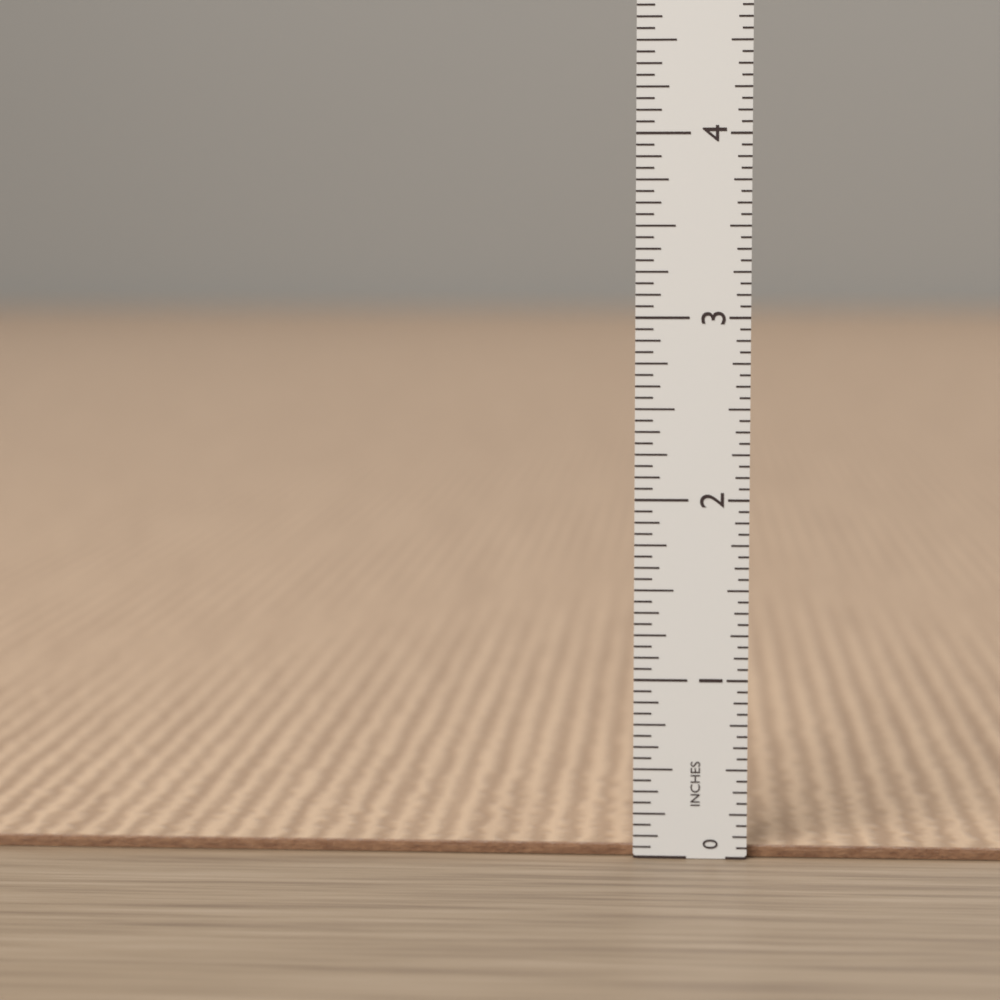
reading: 0.0625 in
